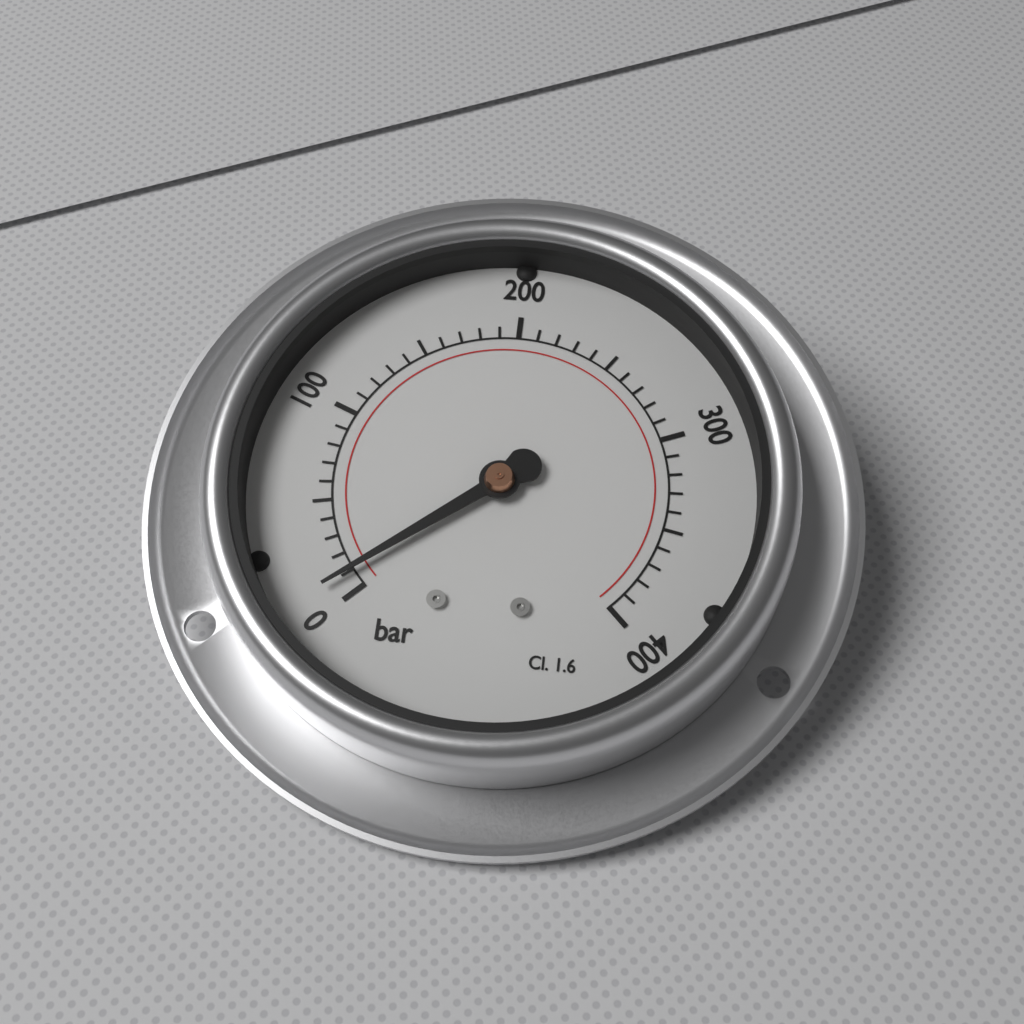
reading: 10 bar
